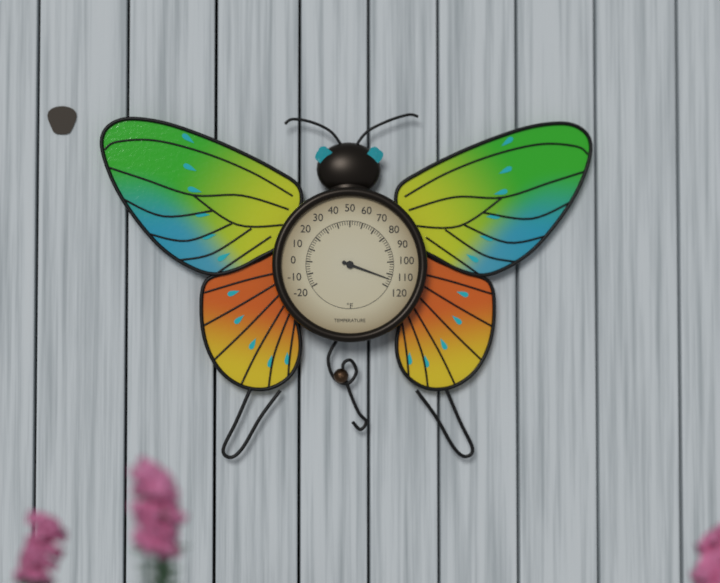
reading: 114 °F
